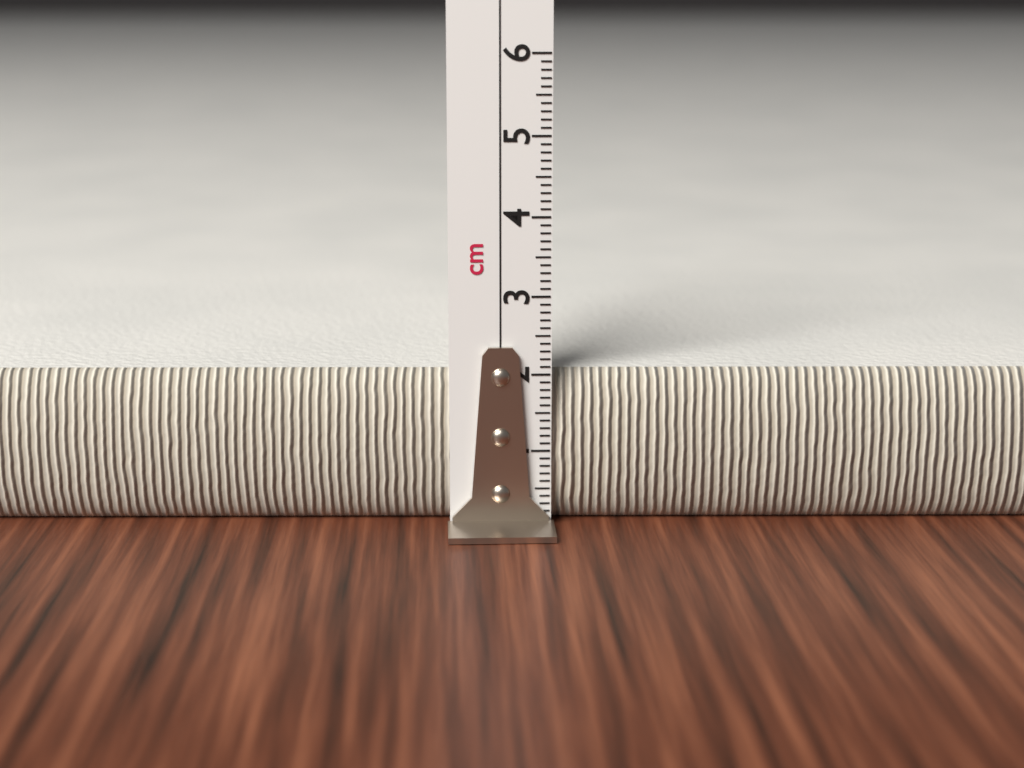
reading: 2.0 cm
